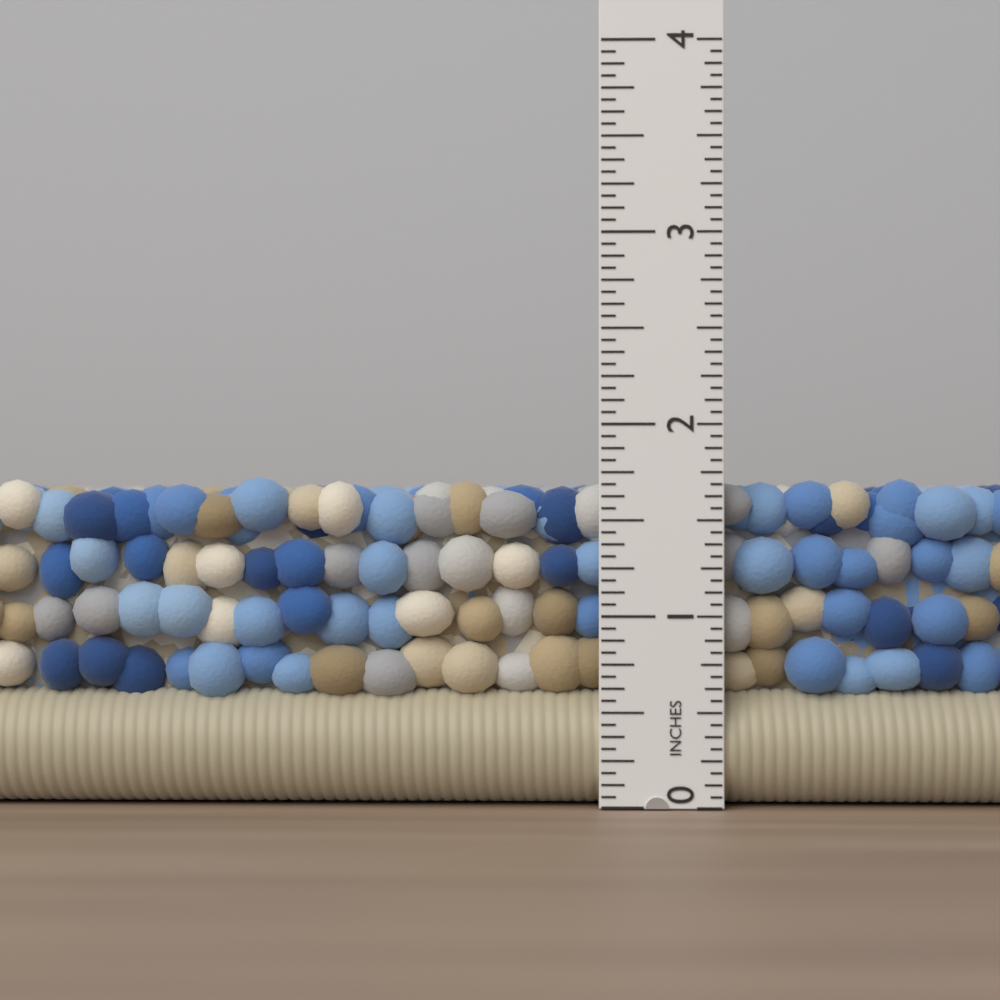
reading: 1.7500 in
